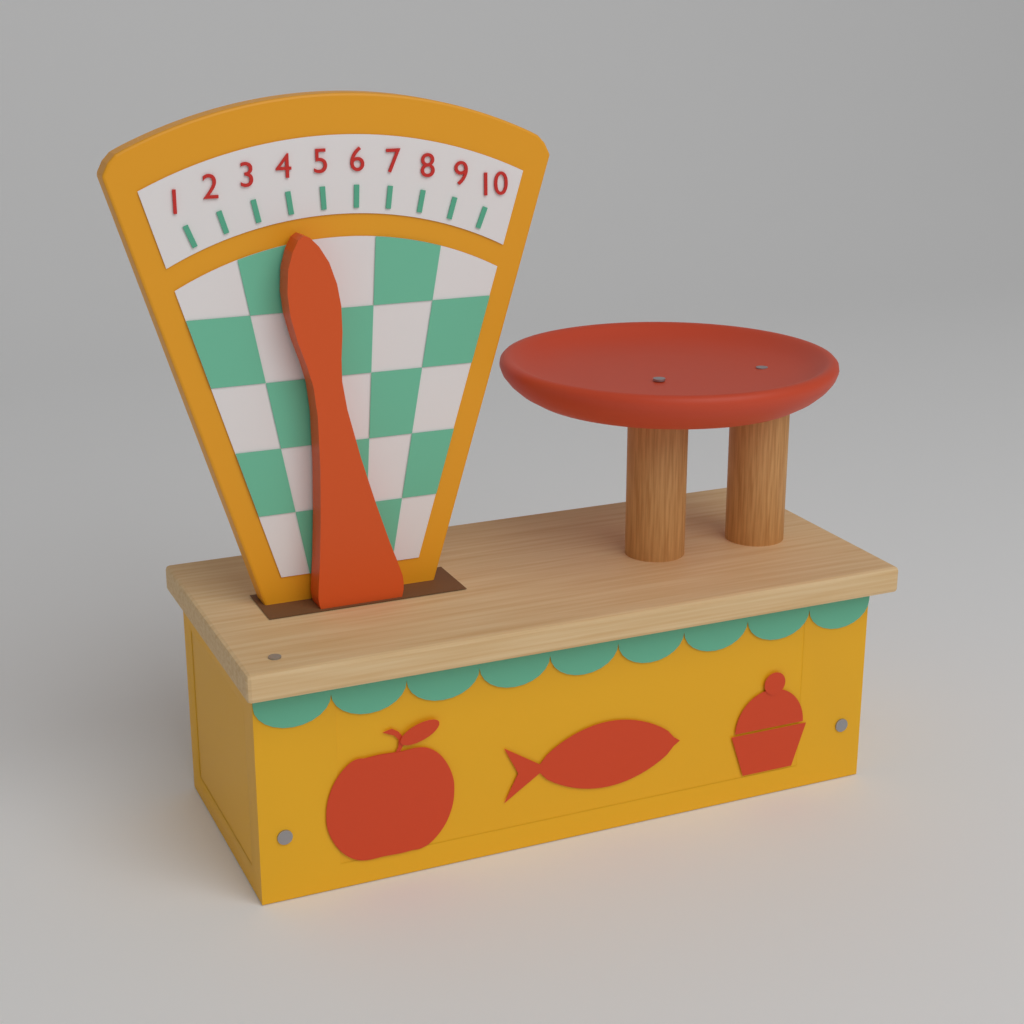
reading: 4 (no unit)
